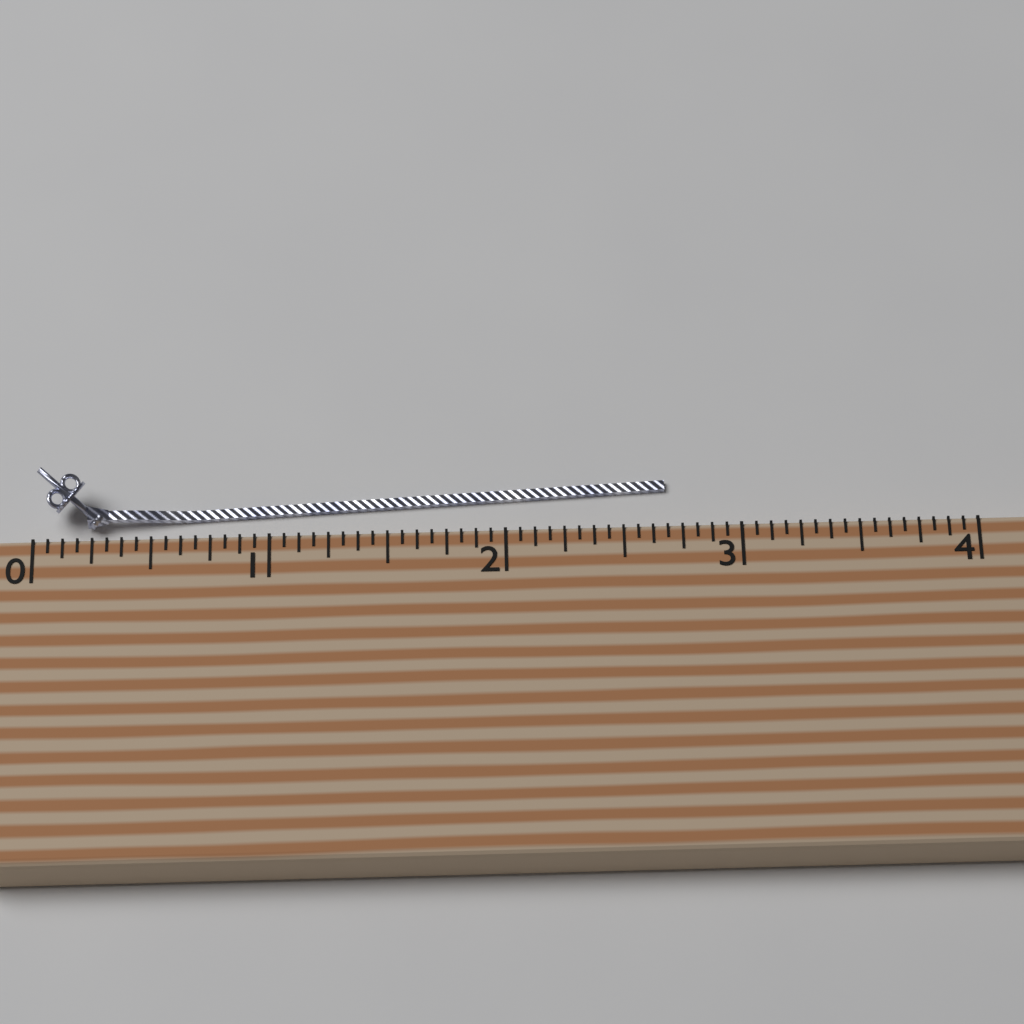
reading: 2.6875 (no unit)
